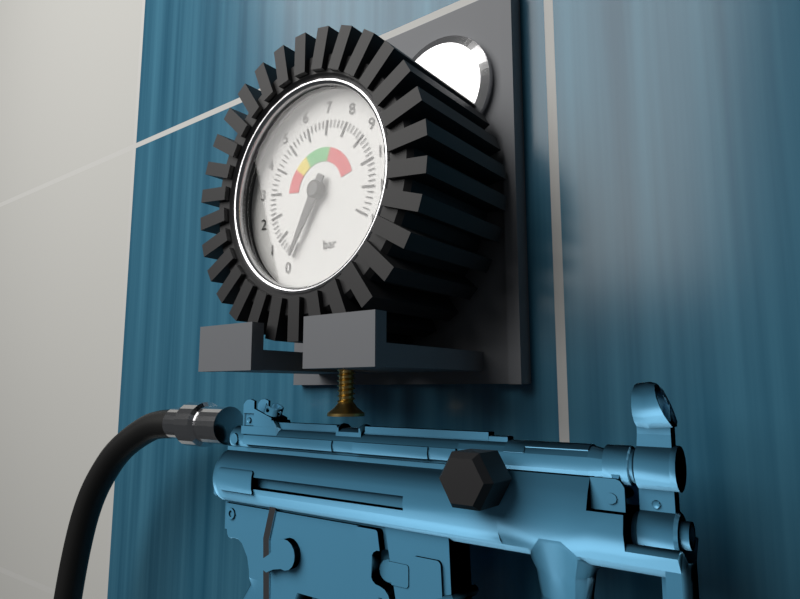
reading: 0.0 bar
